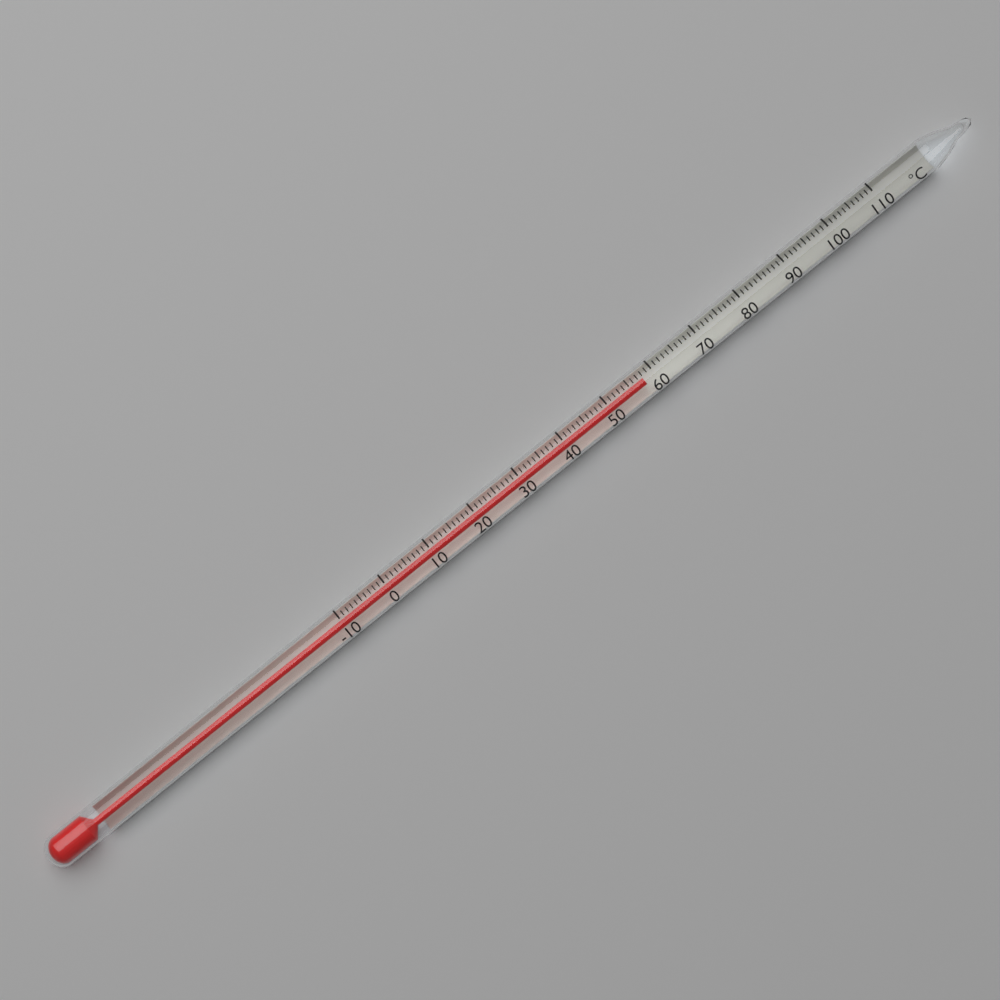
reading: 58 °C
